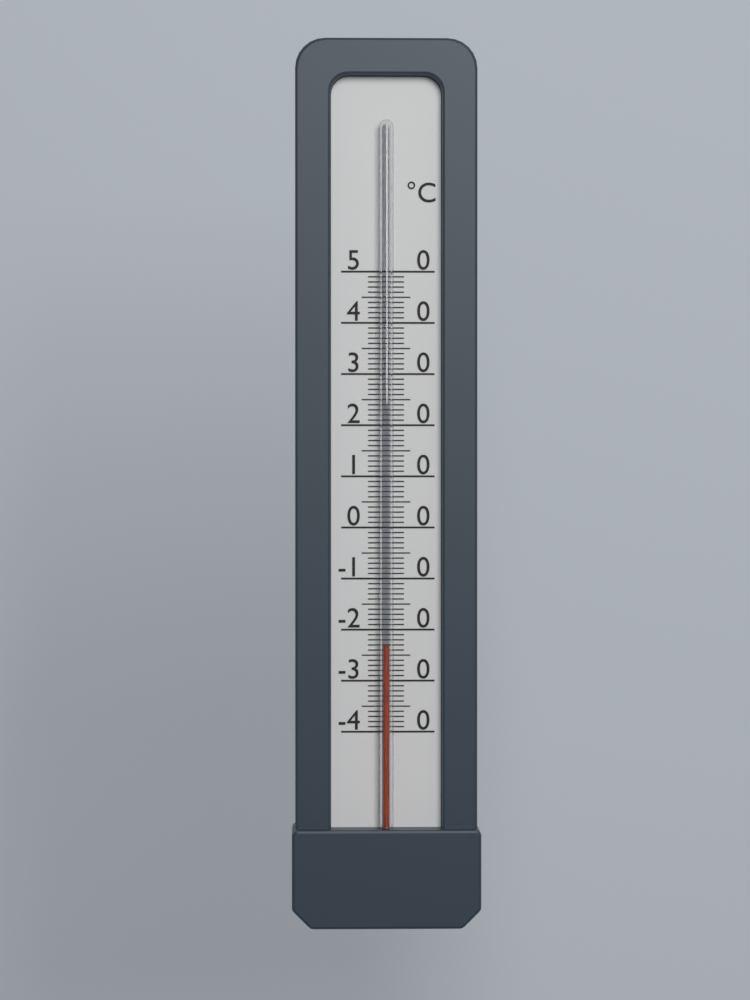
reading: -23 °C
